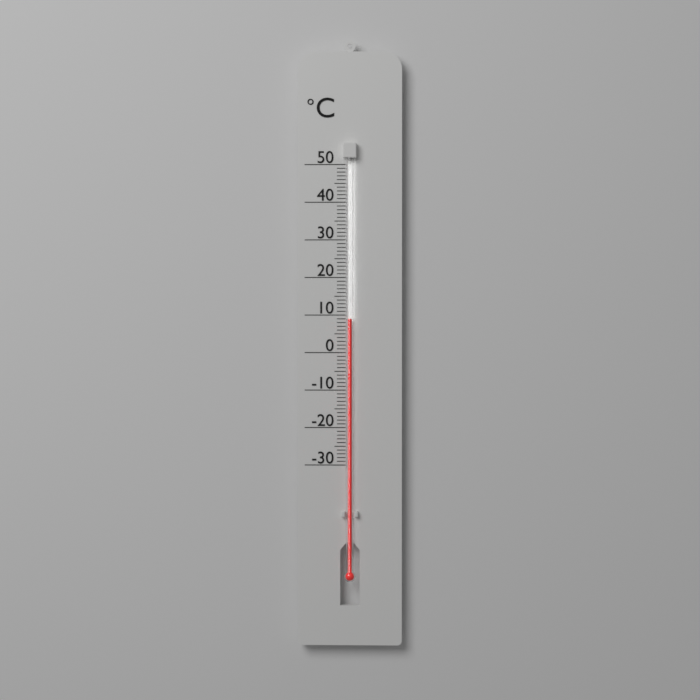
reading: 9 °C
